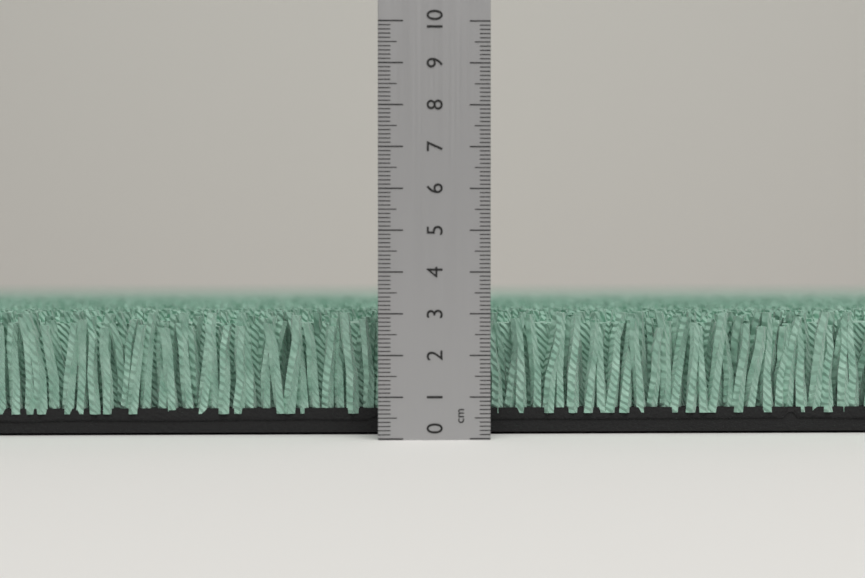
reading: 3.0 cm
